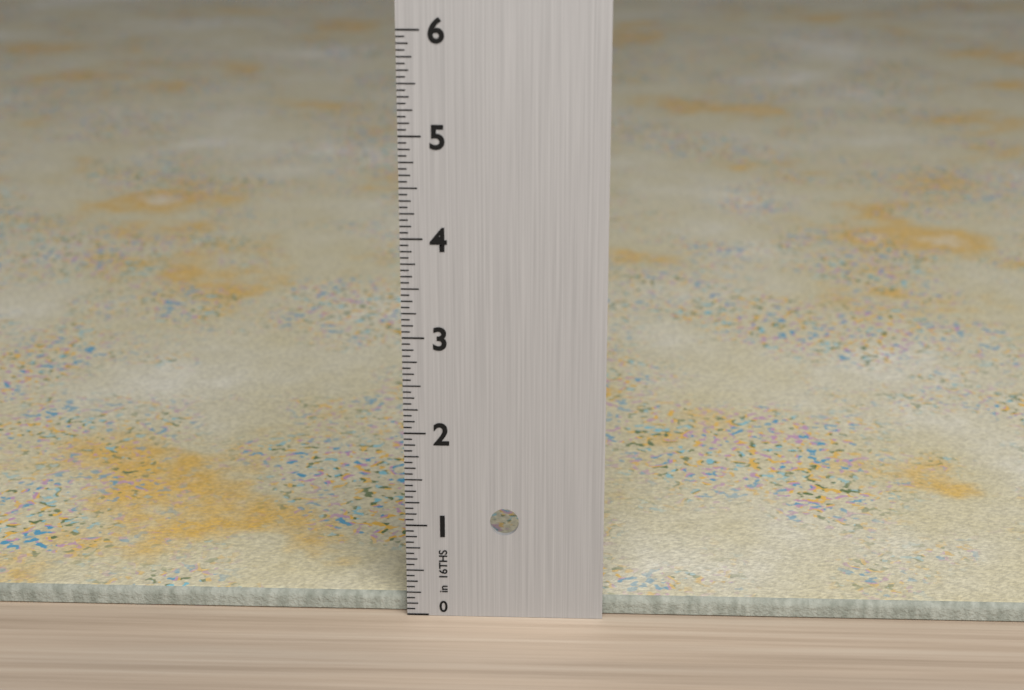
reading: 0.1875 in
